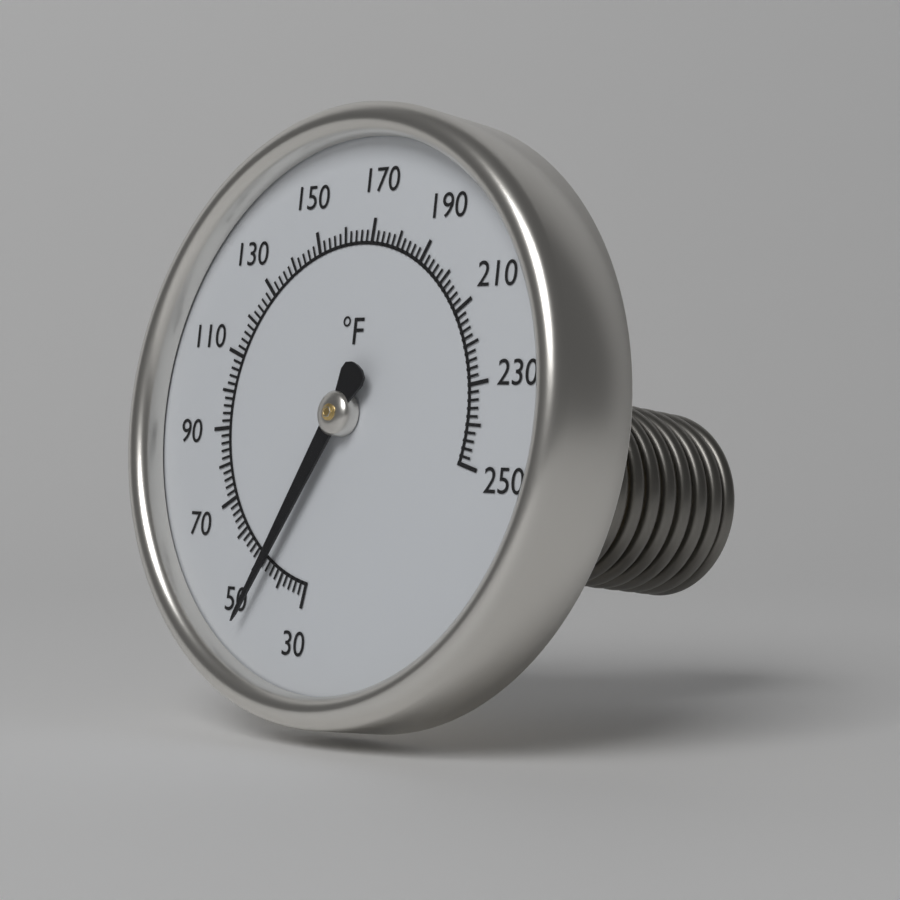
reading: 46 °F
